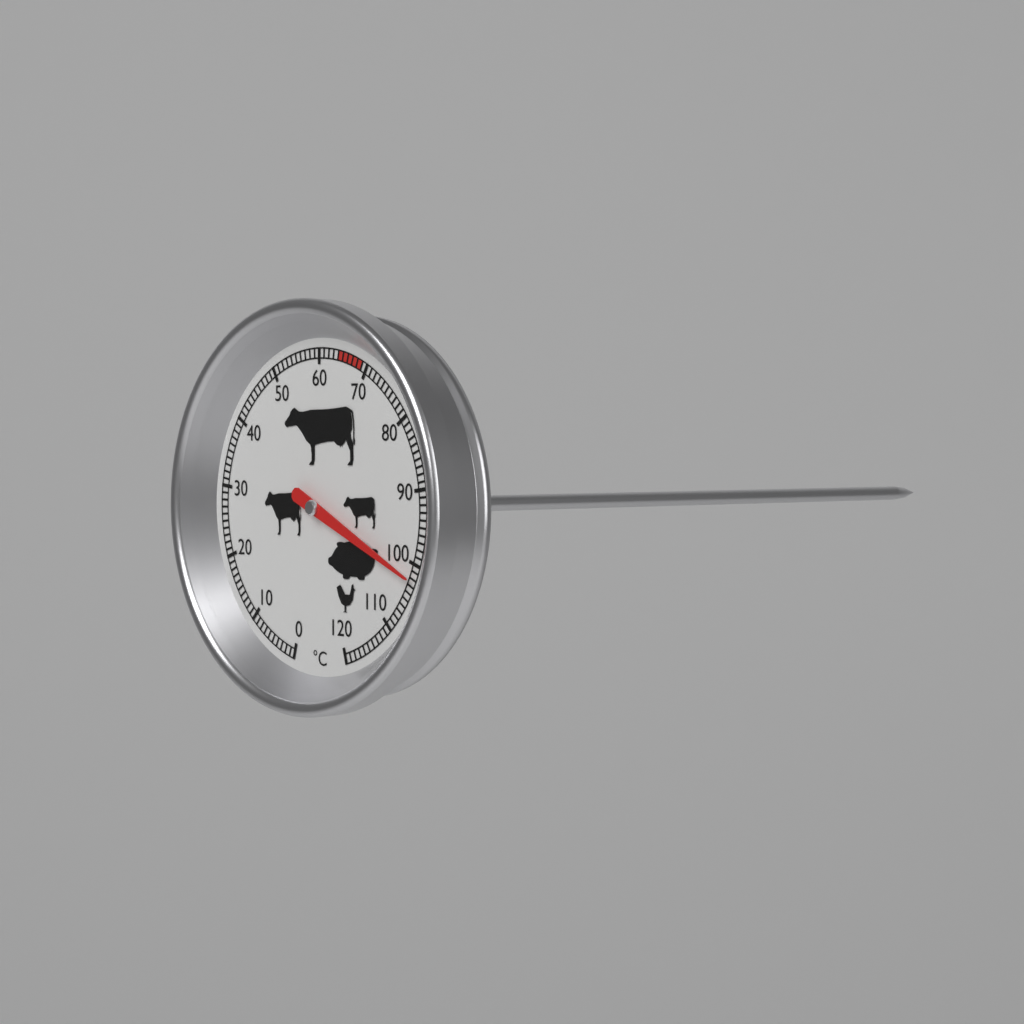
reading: 102 °C
